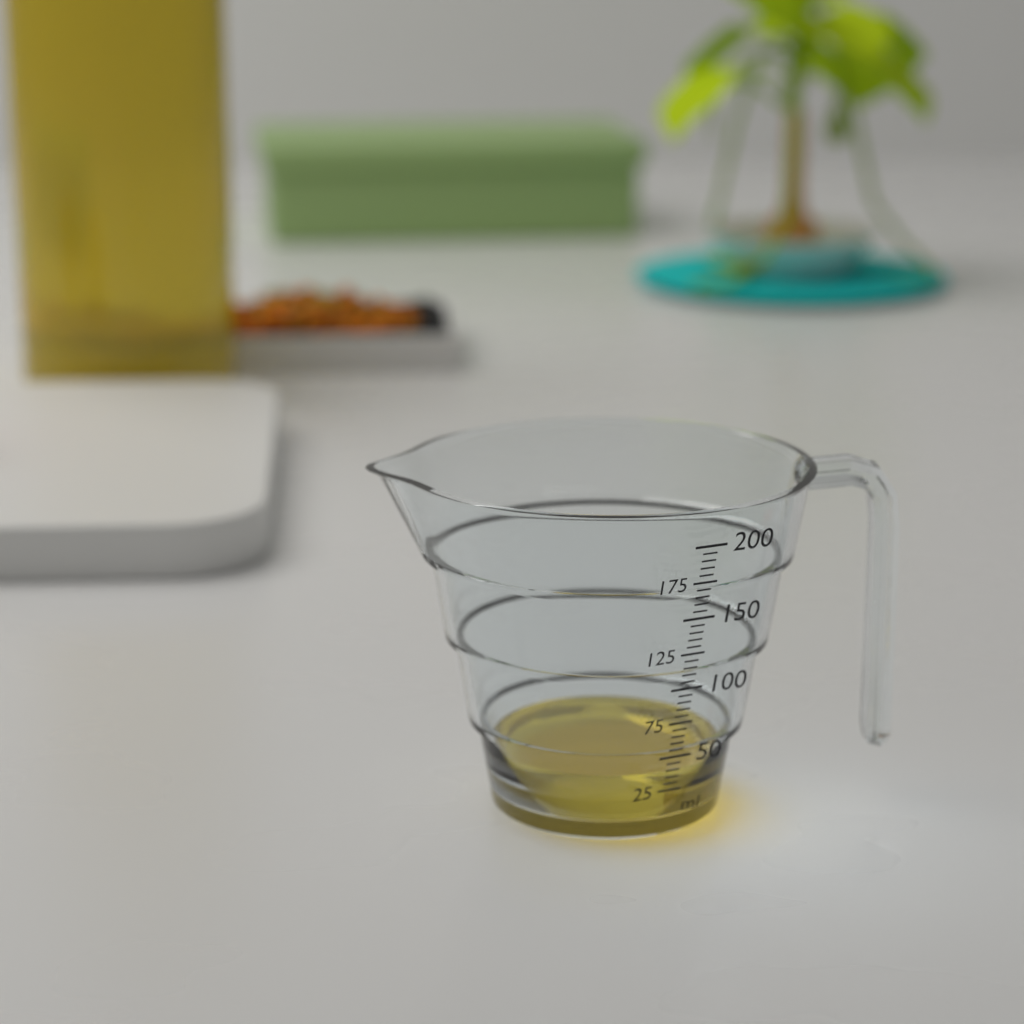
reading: 35 ml
